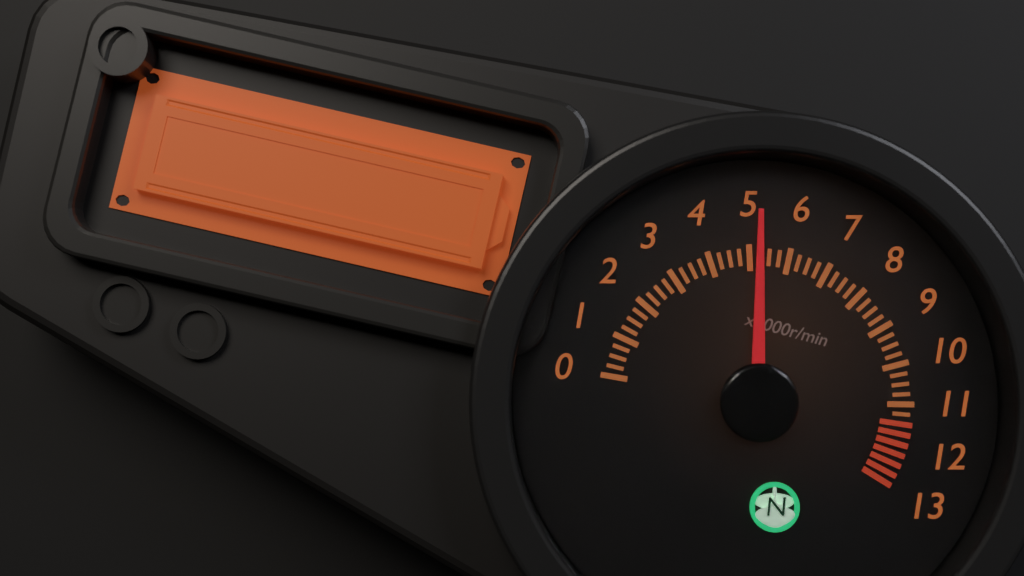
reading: 5.25 x1000r/min
